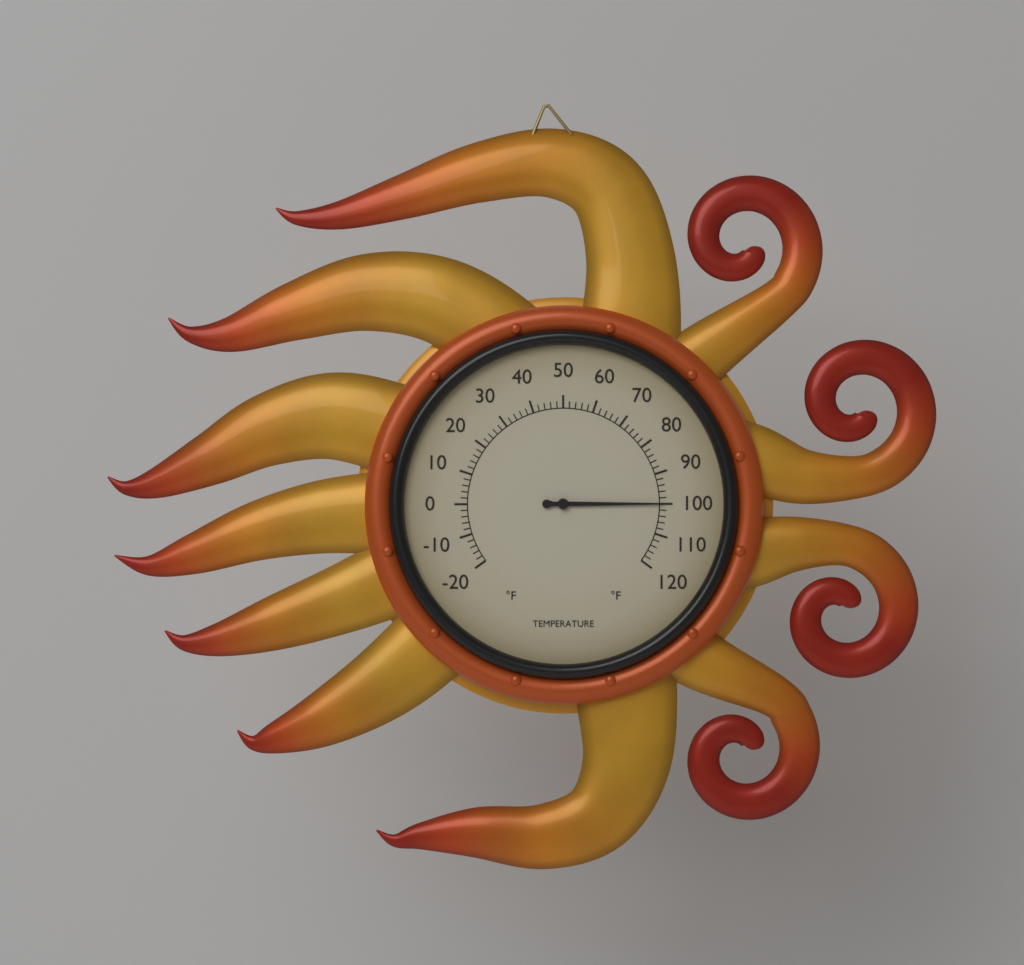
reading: 100 °F
